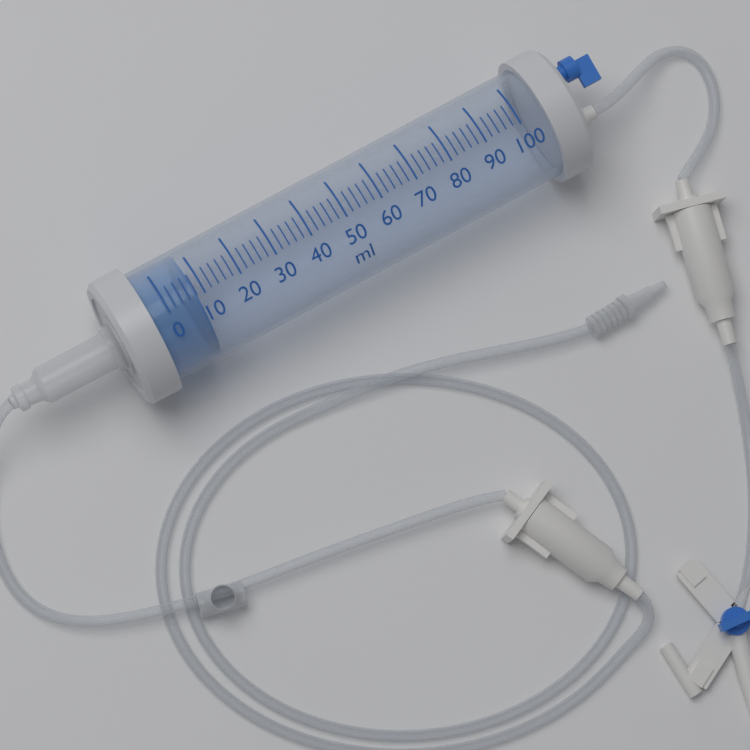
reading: 8 ml
